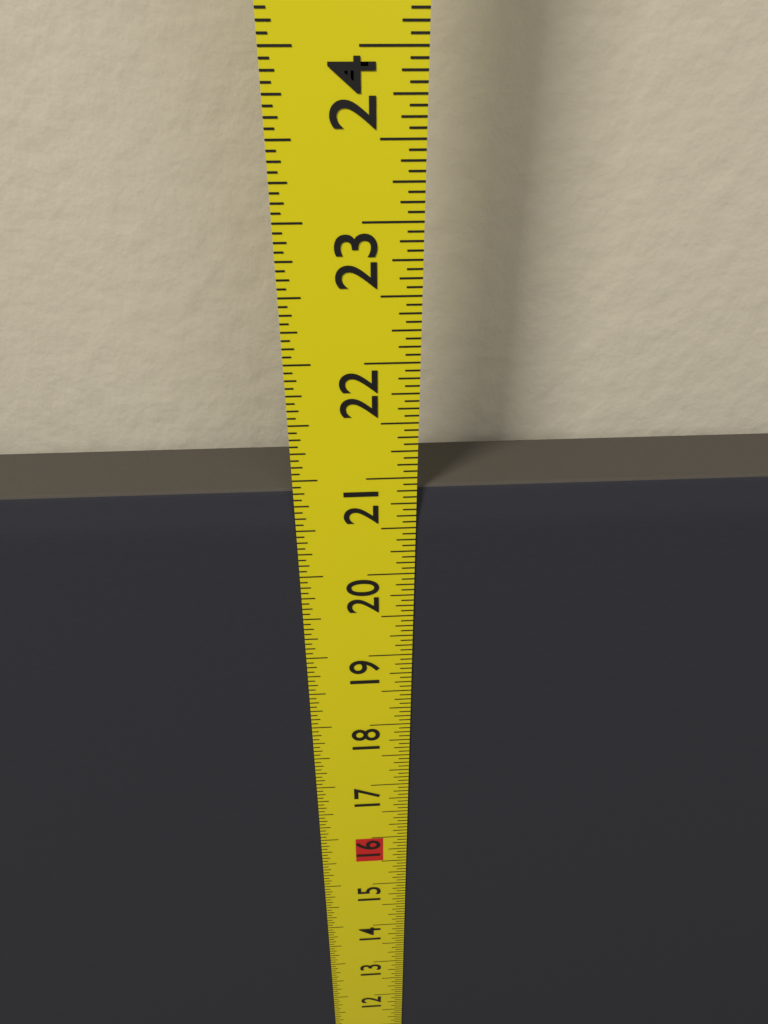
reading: 20.8750 in
